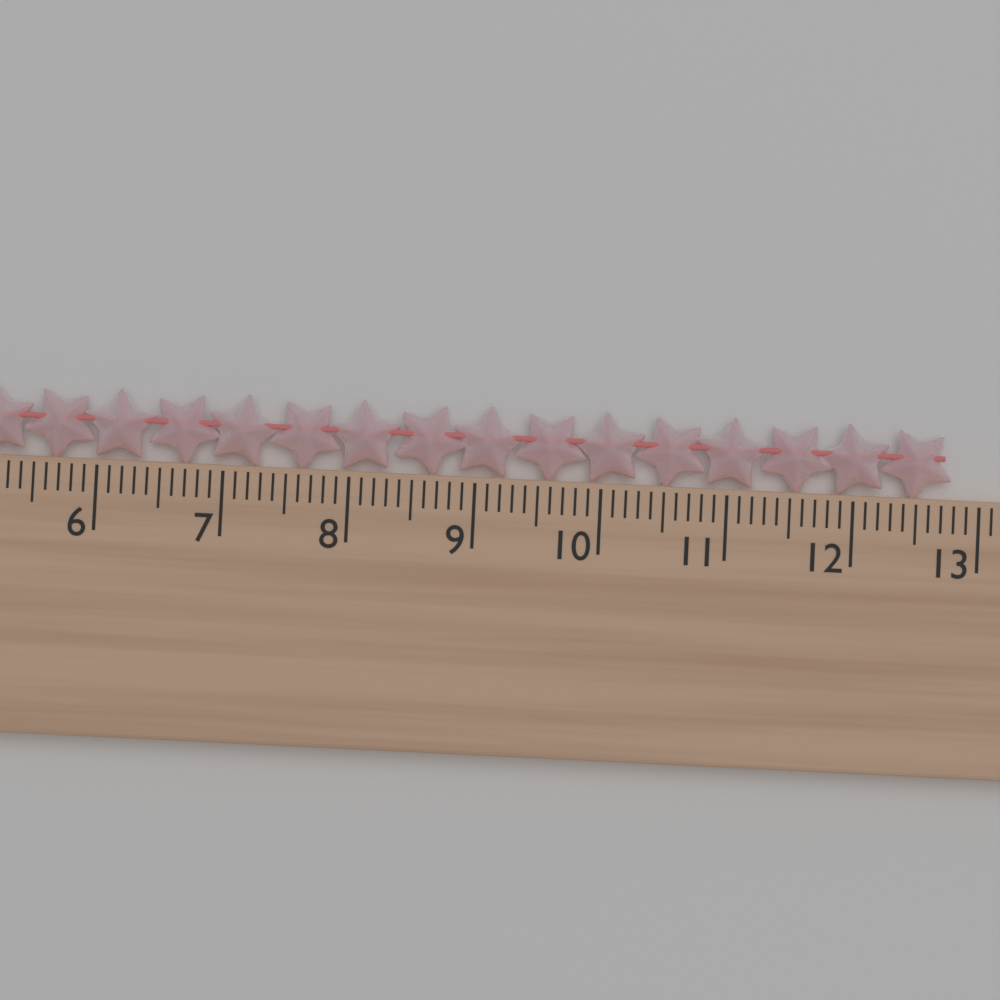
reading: 12.8 cm
